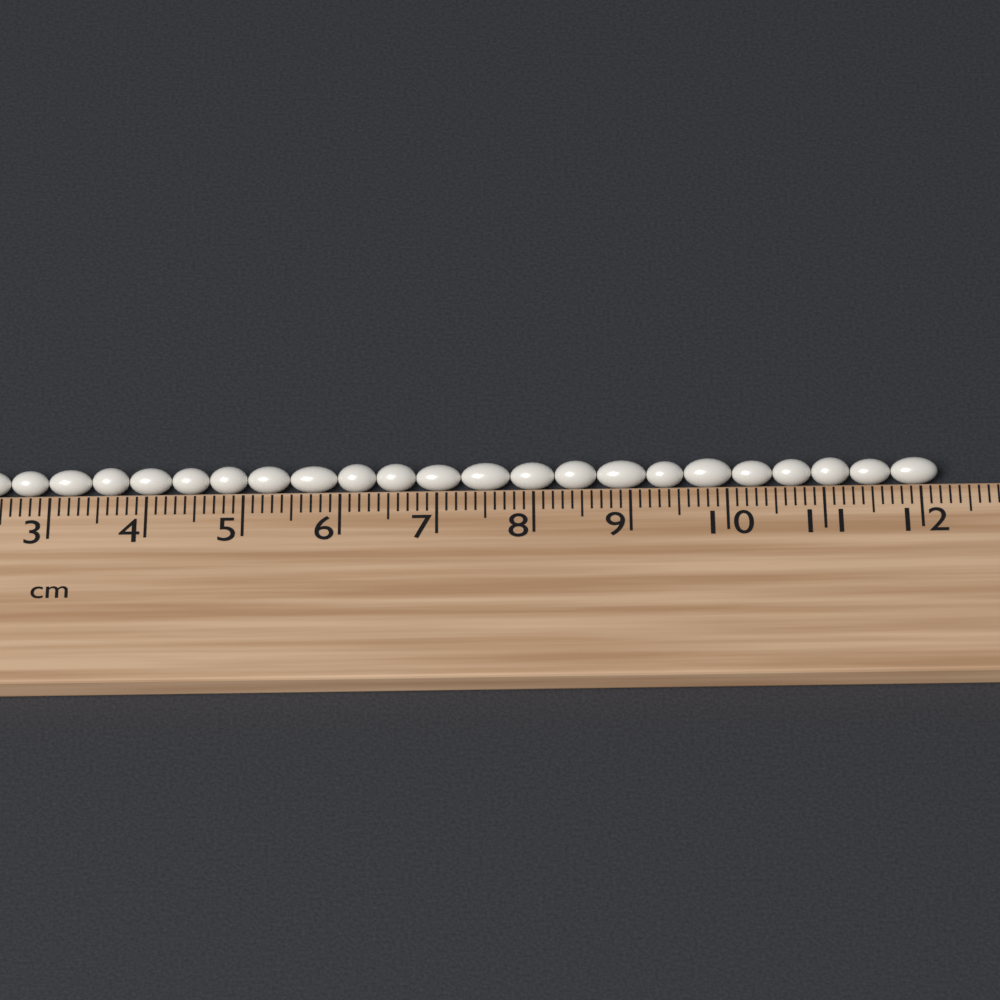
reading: 12.2 cm
